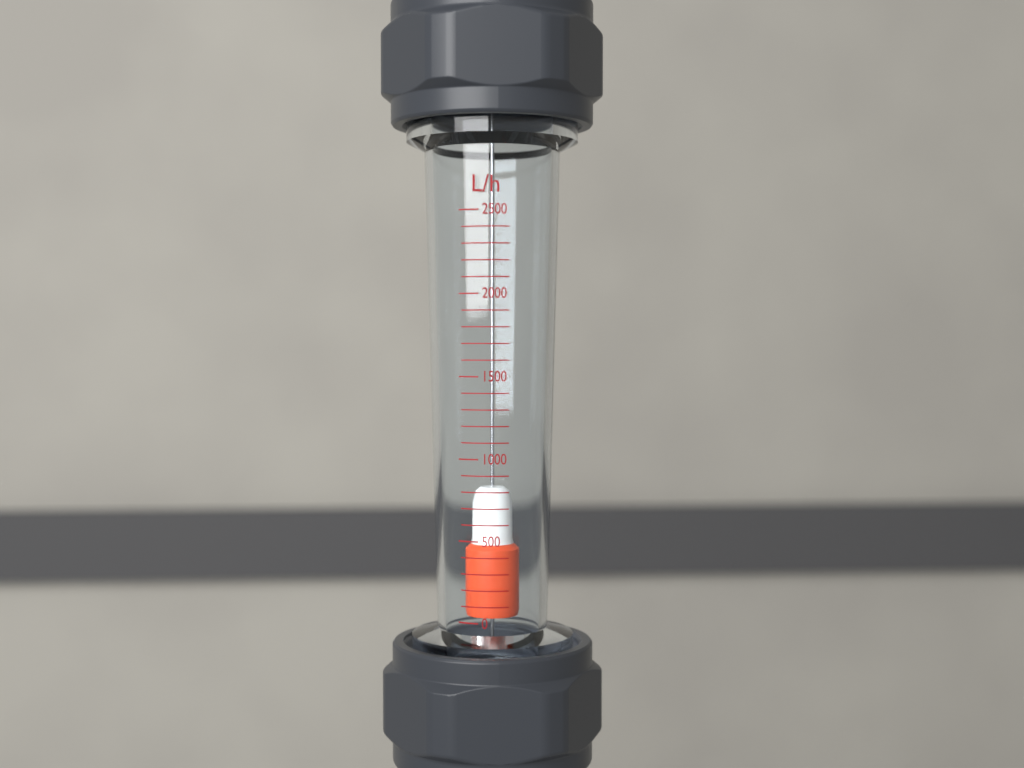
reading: 800 L/h
